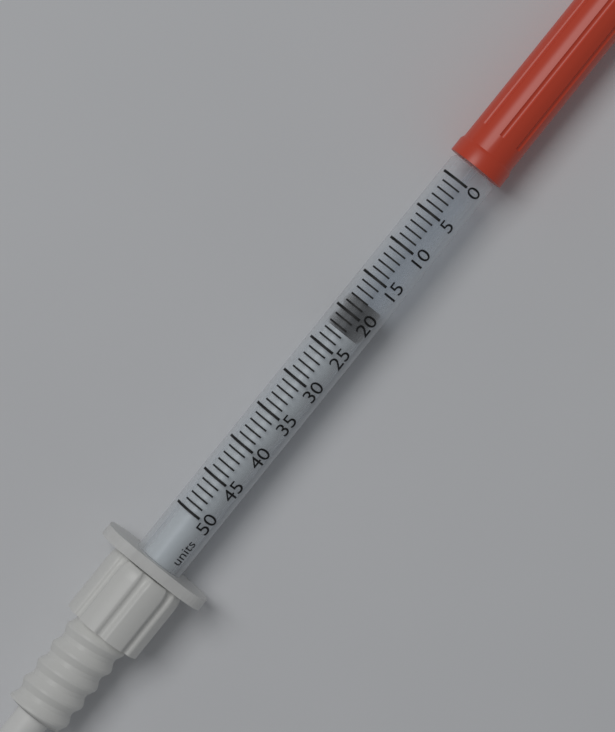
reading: 18 units
